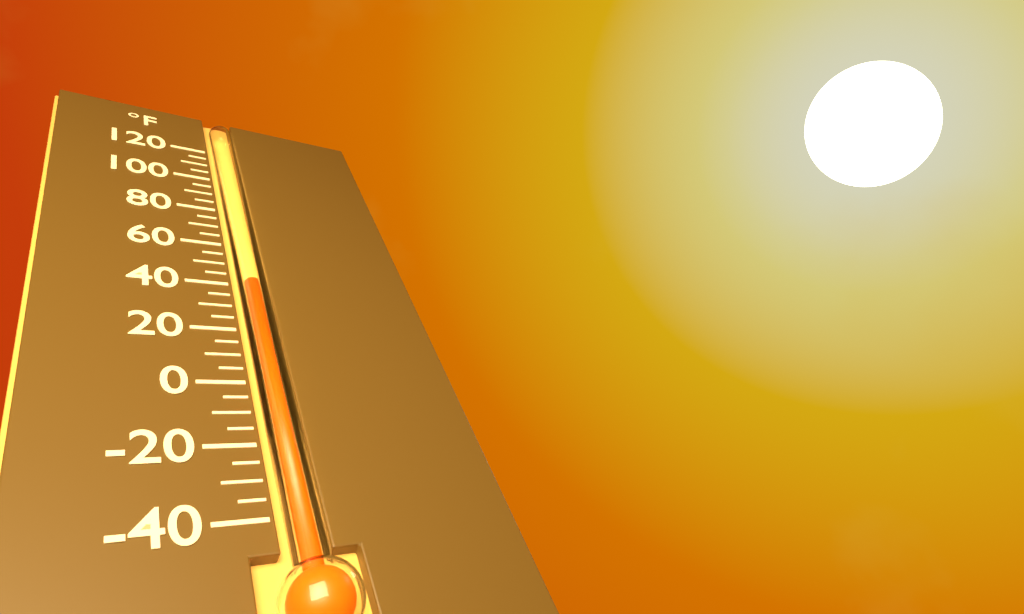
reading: 40 °F
